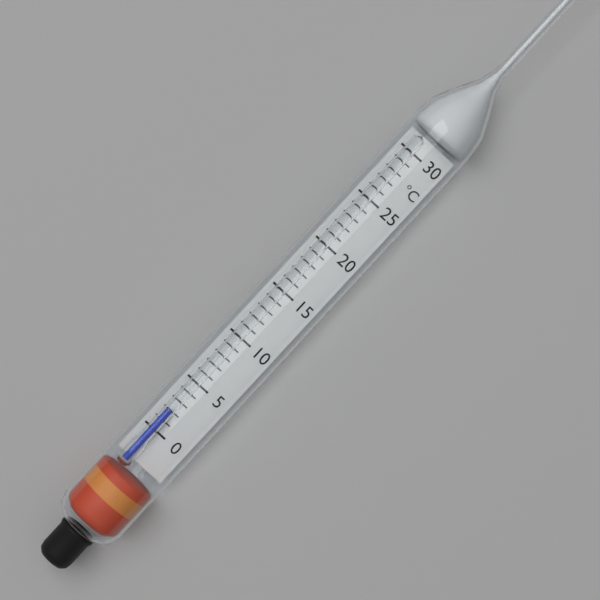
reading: 2 °C
